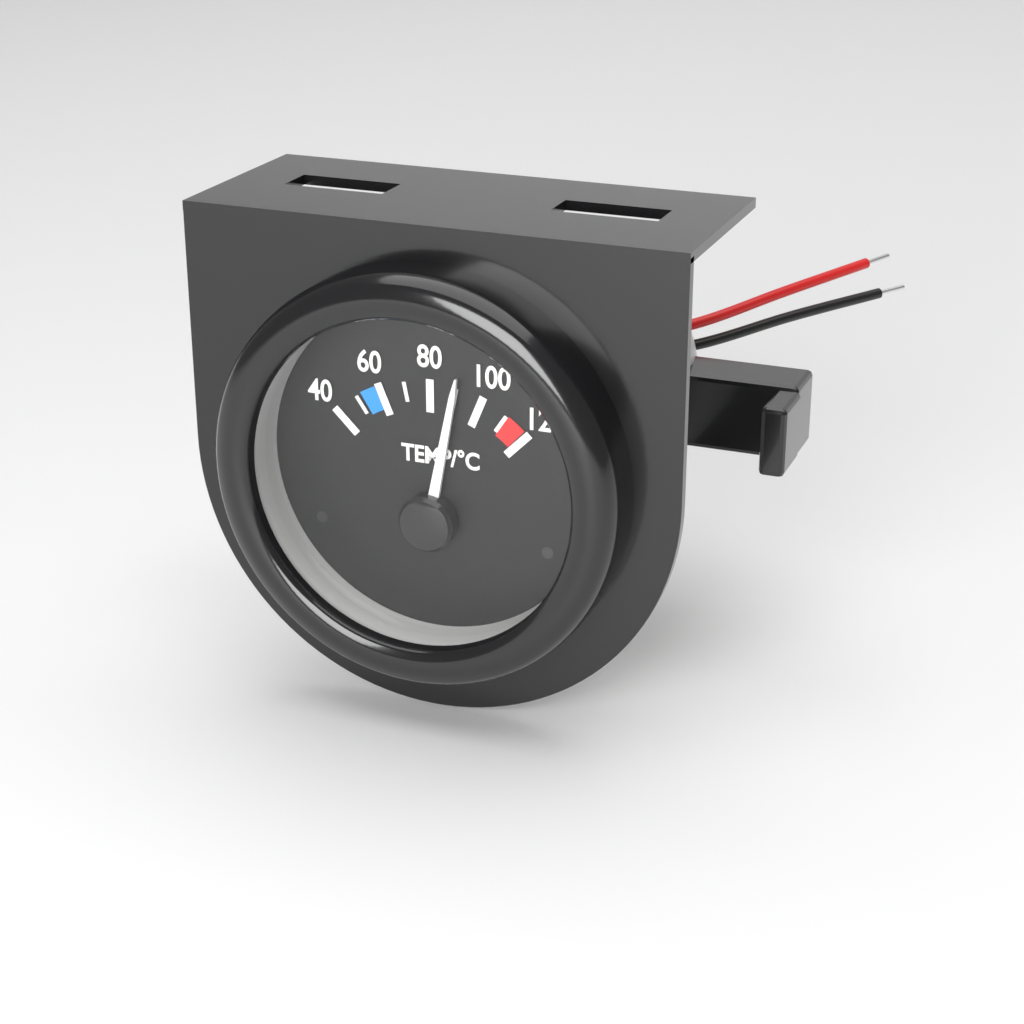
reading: 90 °C
